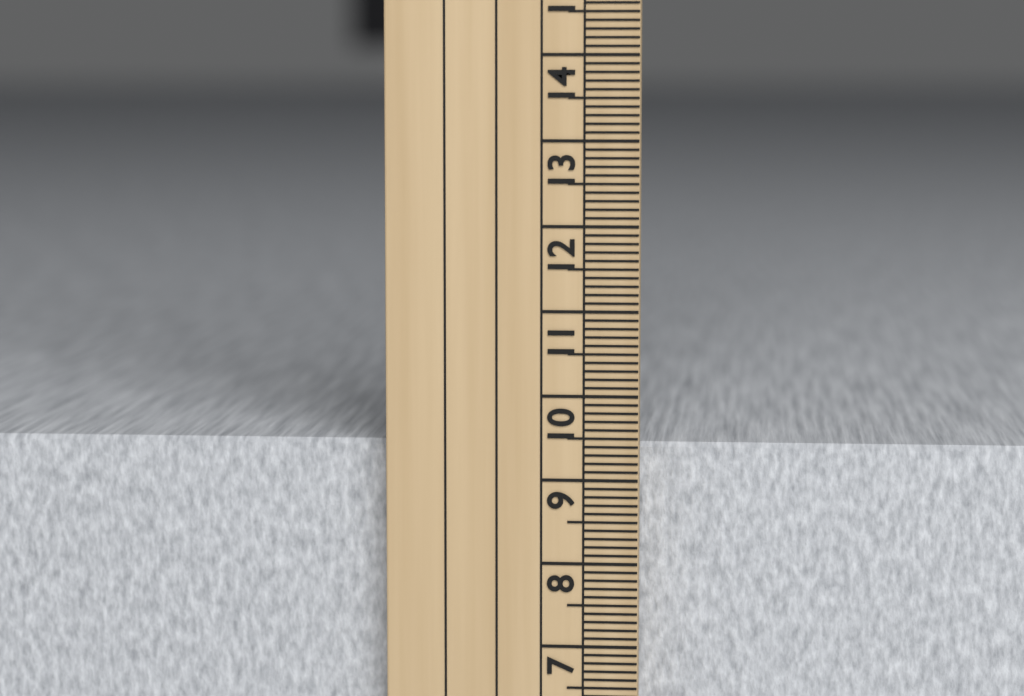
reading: 9.4 cm
